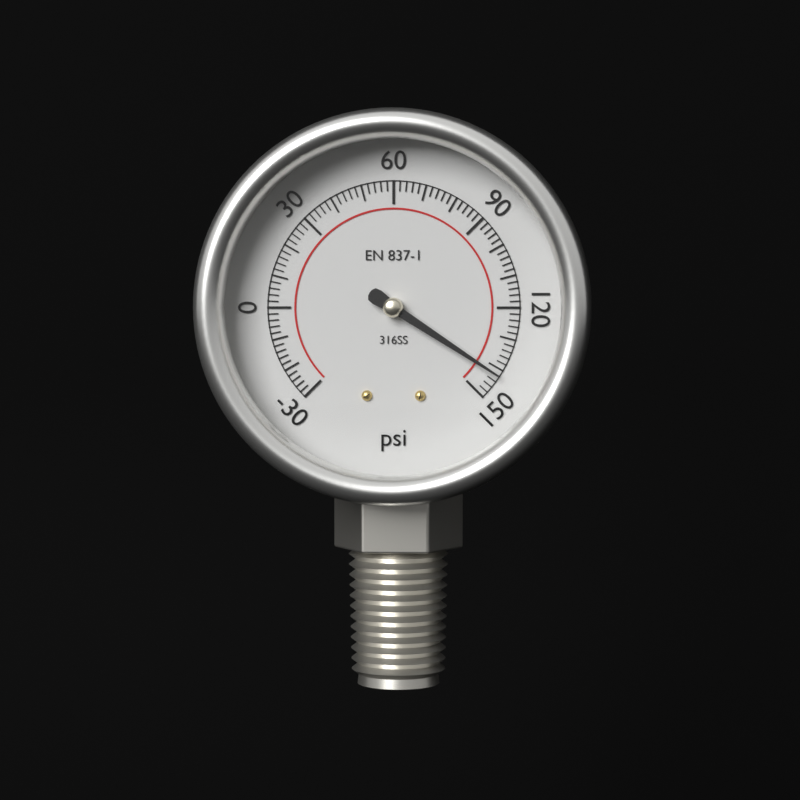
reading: 142 psi
